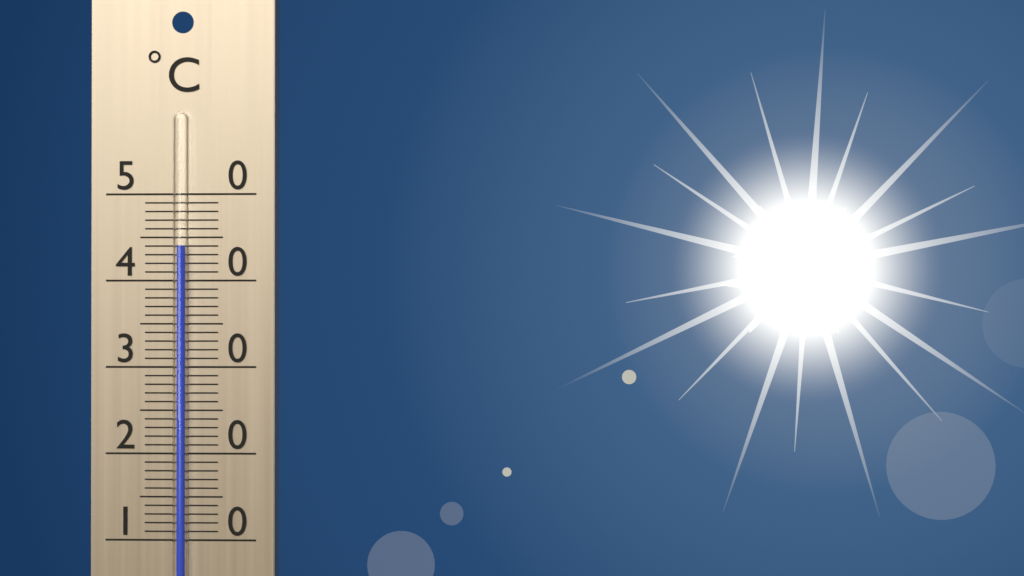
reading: 44 °C
